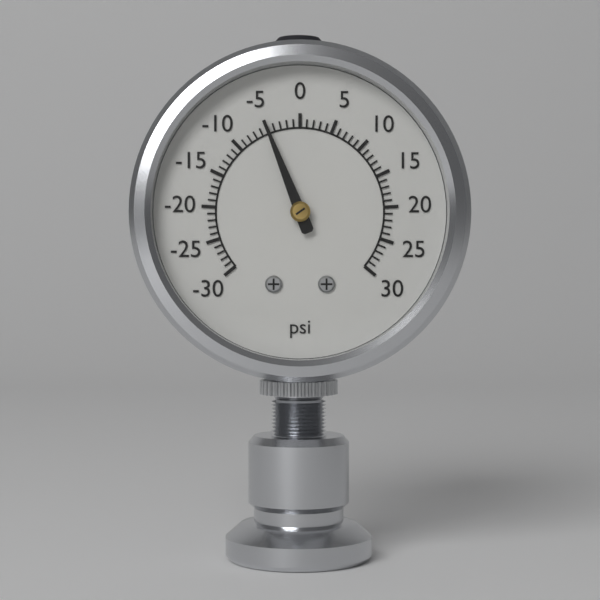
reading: -5 psi
